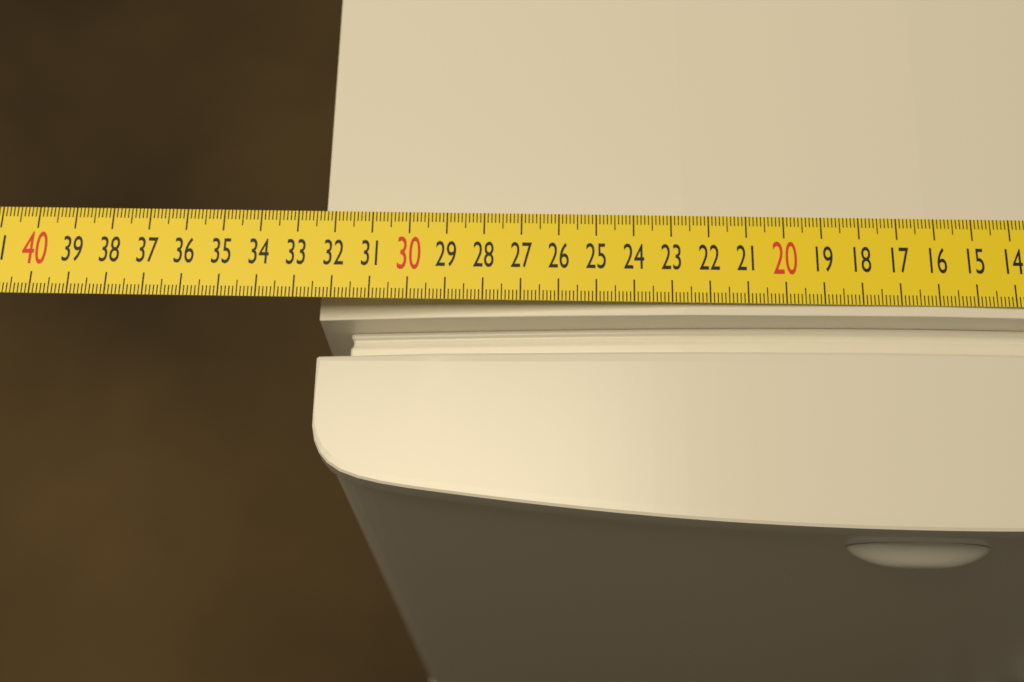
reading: 32.4 cm
